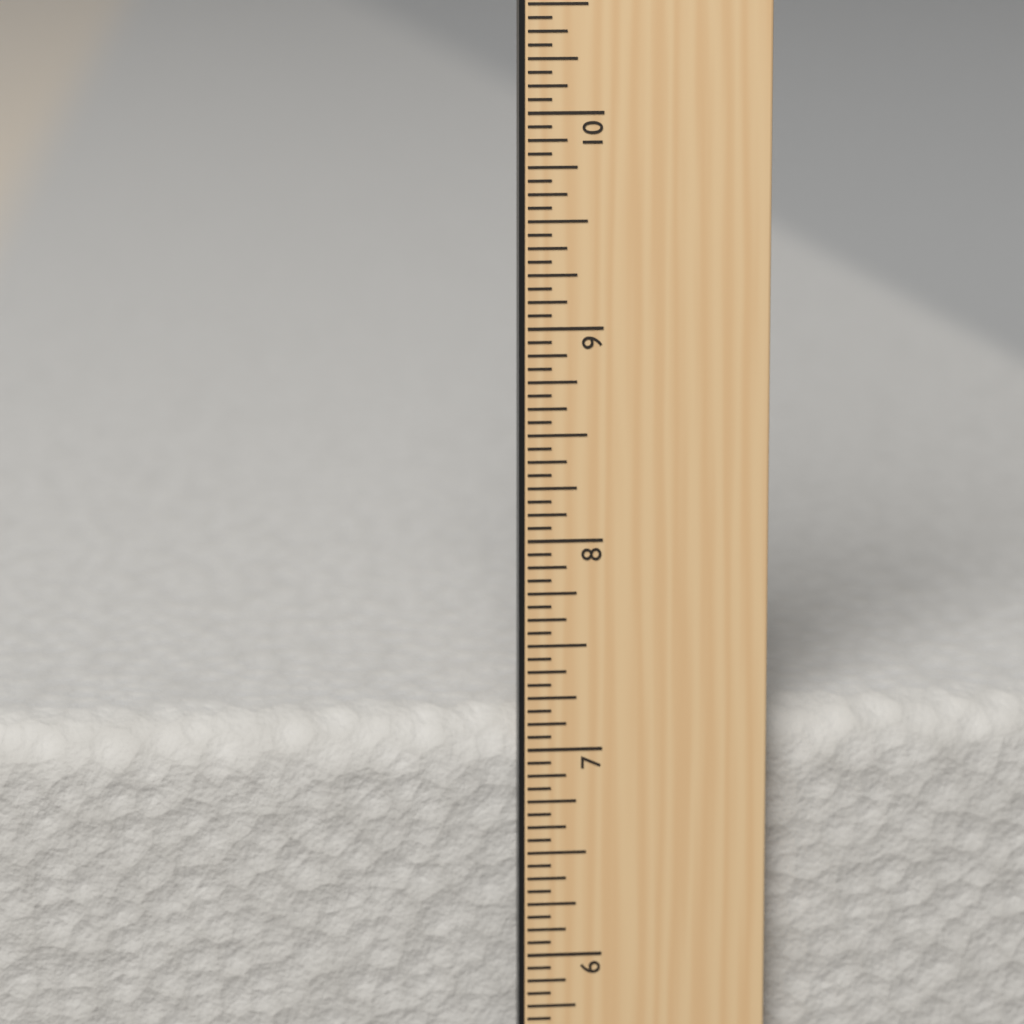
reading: 7.1250 in
